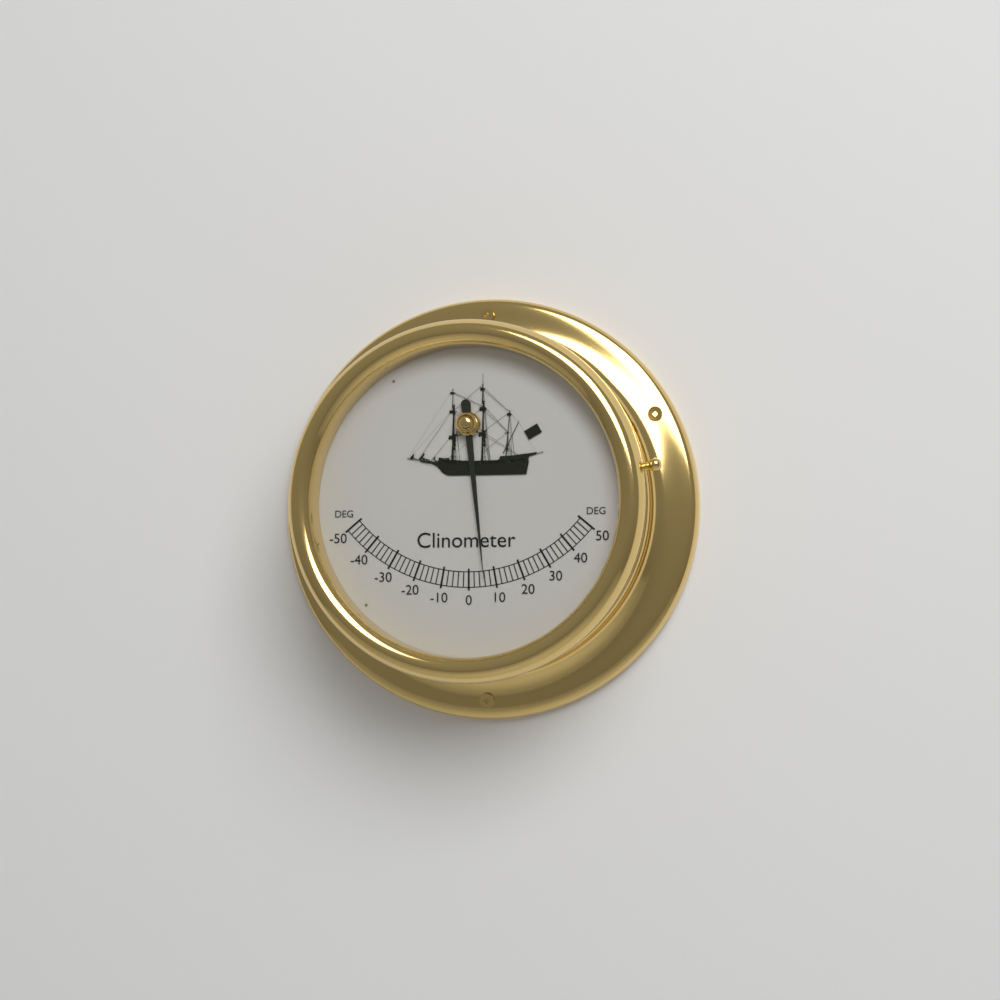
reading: 6 deg
